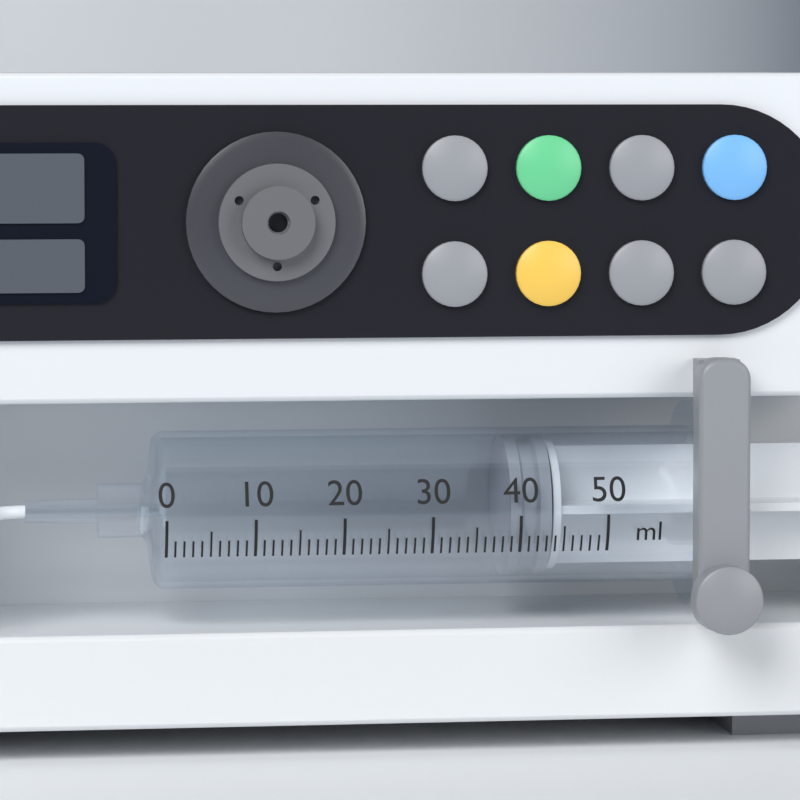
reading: 39 ml
